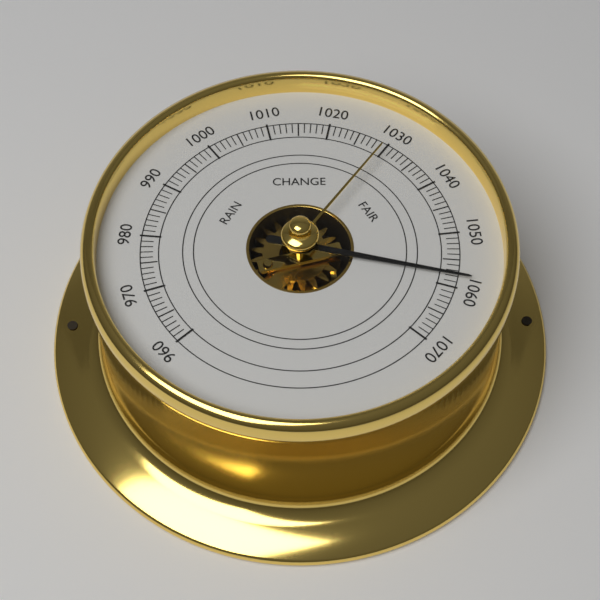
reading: 1058 (no unit)
